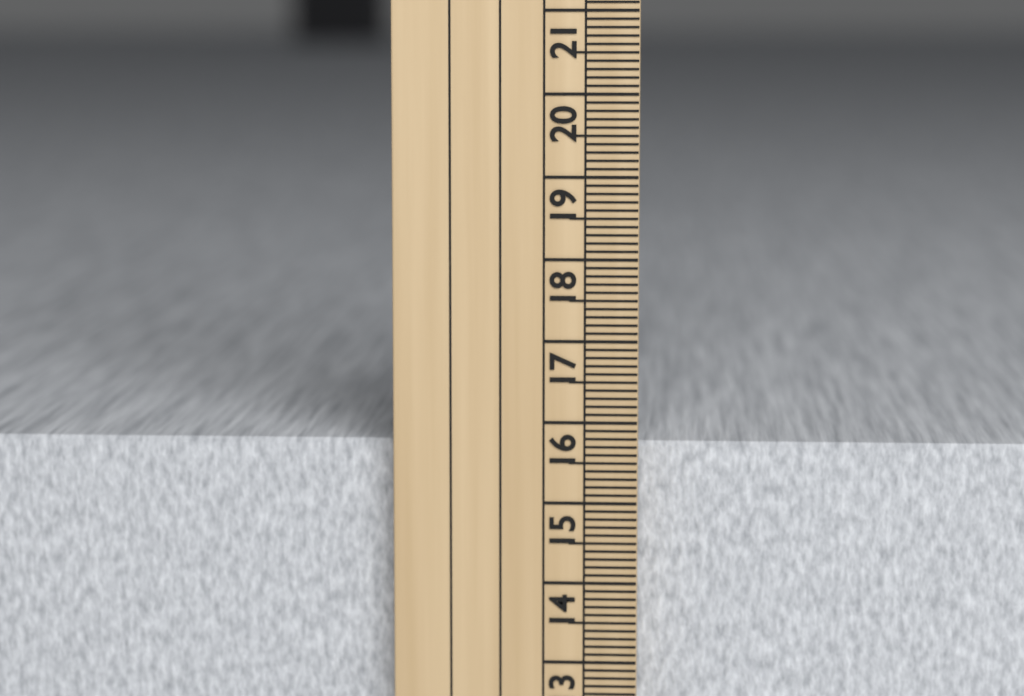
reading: 15.7 cm
